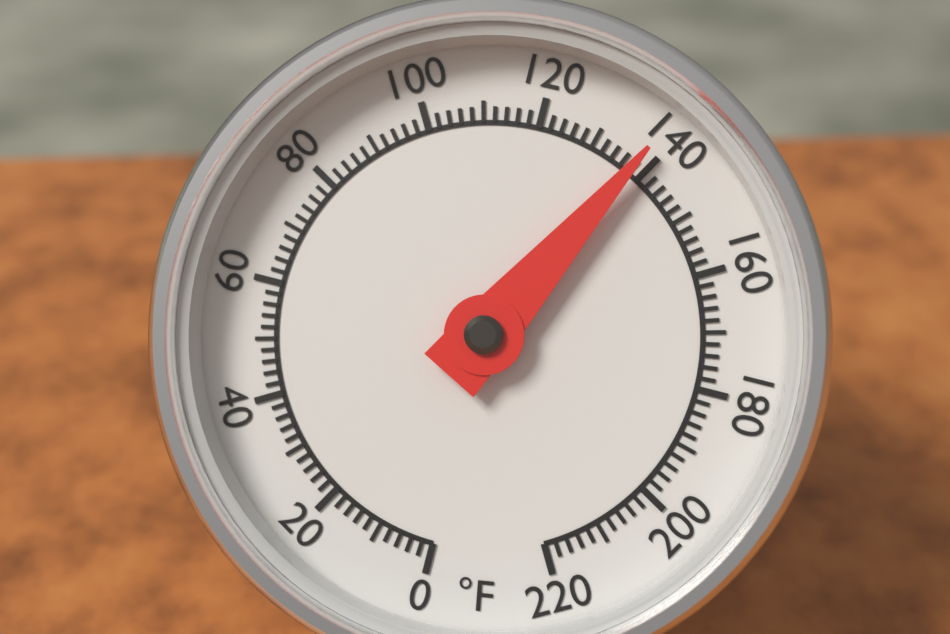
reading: 138 °F
